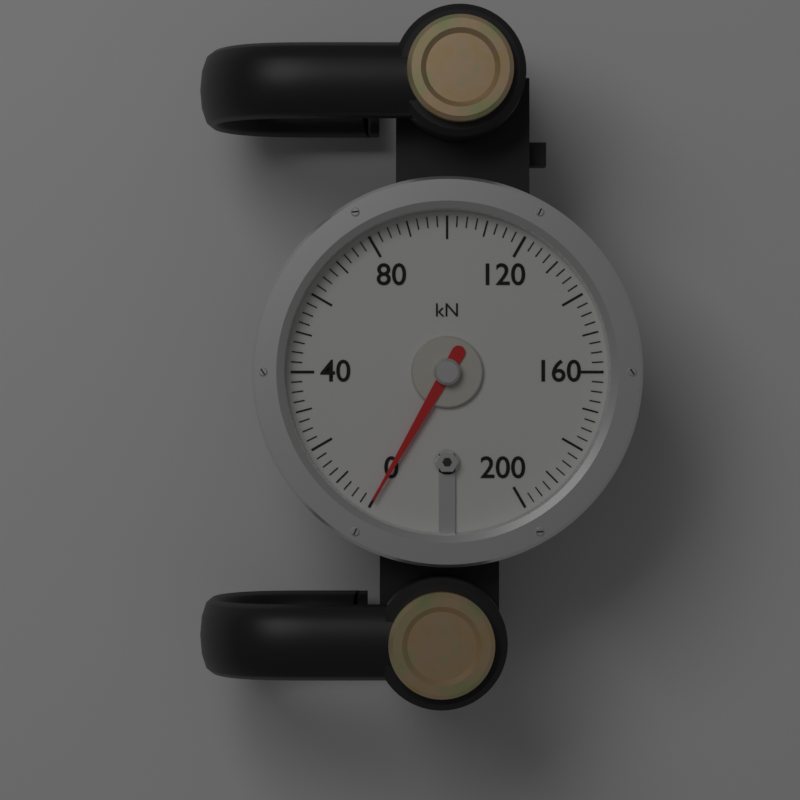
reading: 0.0 kN
